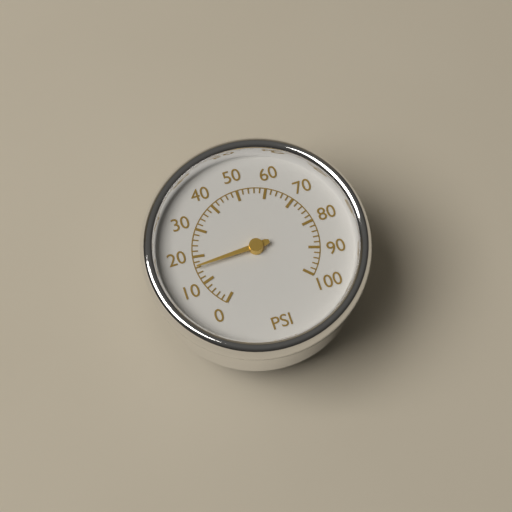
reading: 16 psi
